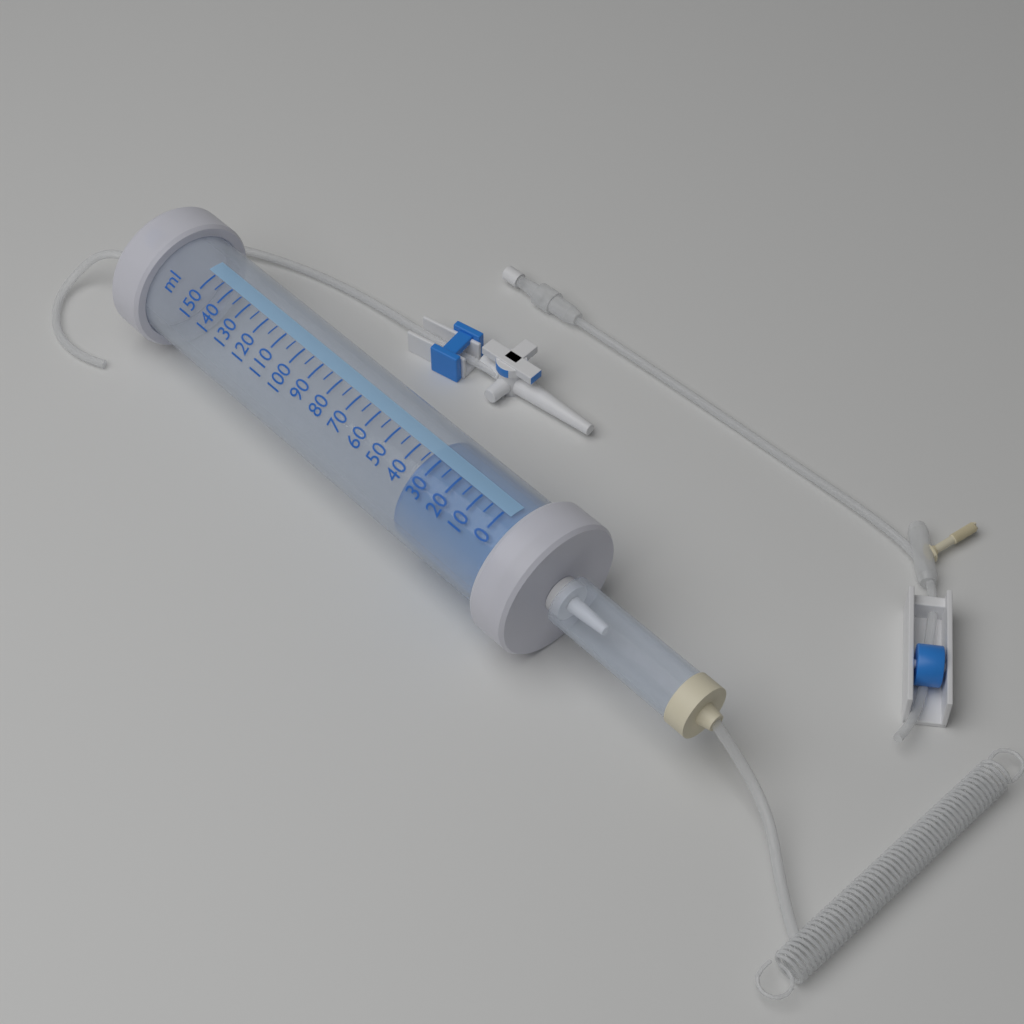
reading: 35 ml
